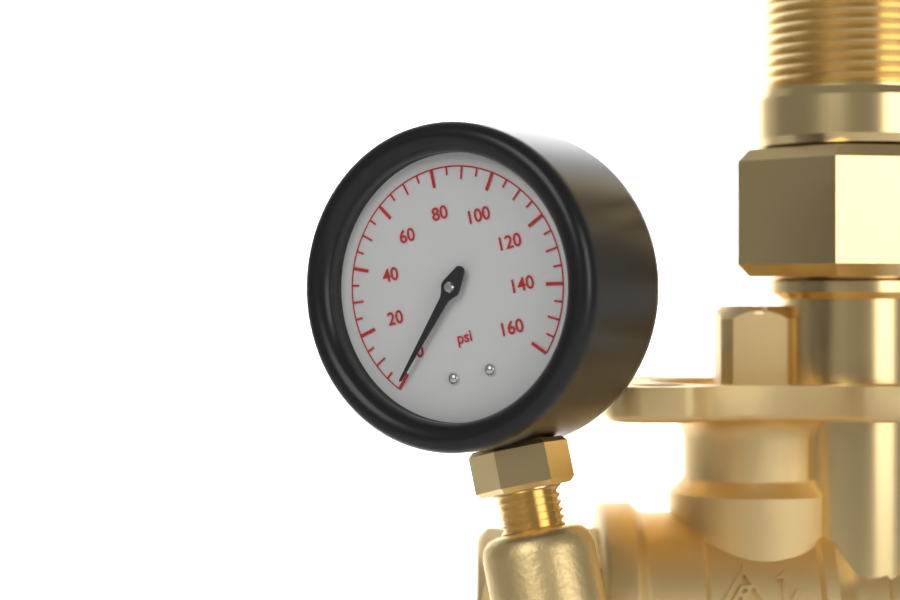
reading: 0 psi
